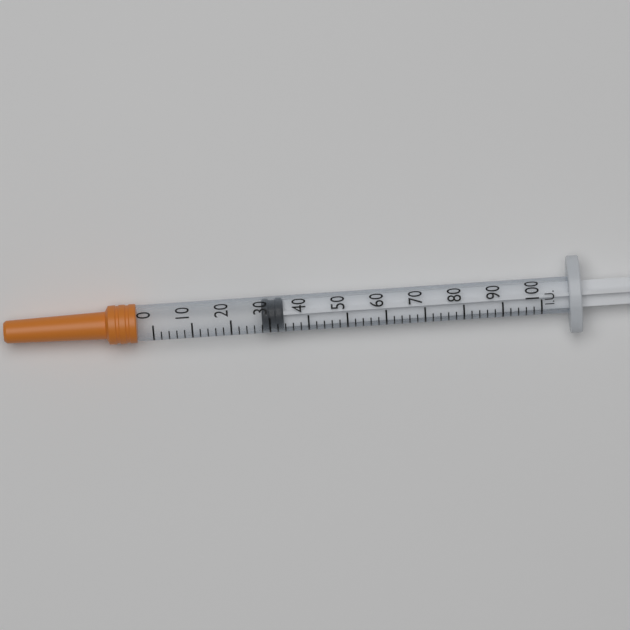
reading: 28 IU
